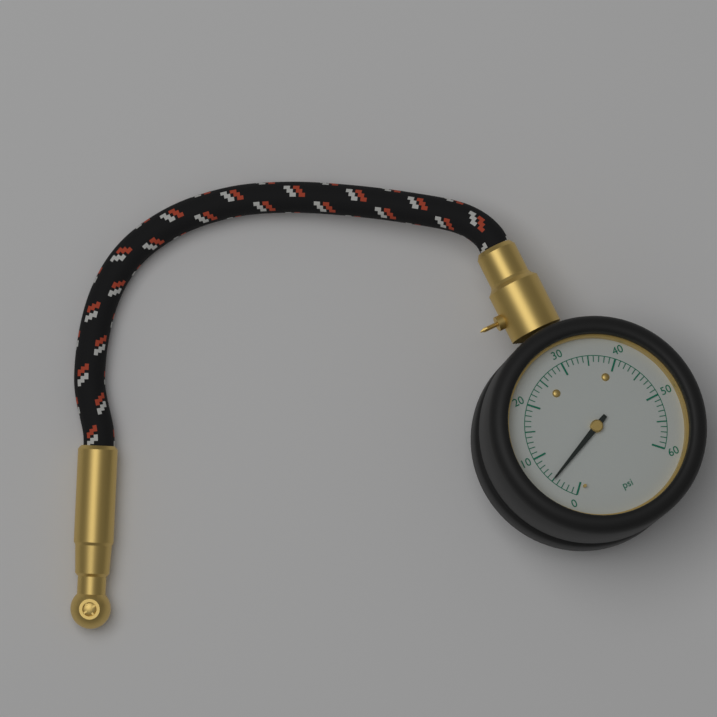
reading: 5 psi
